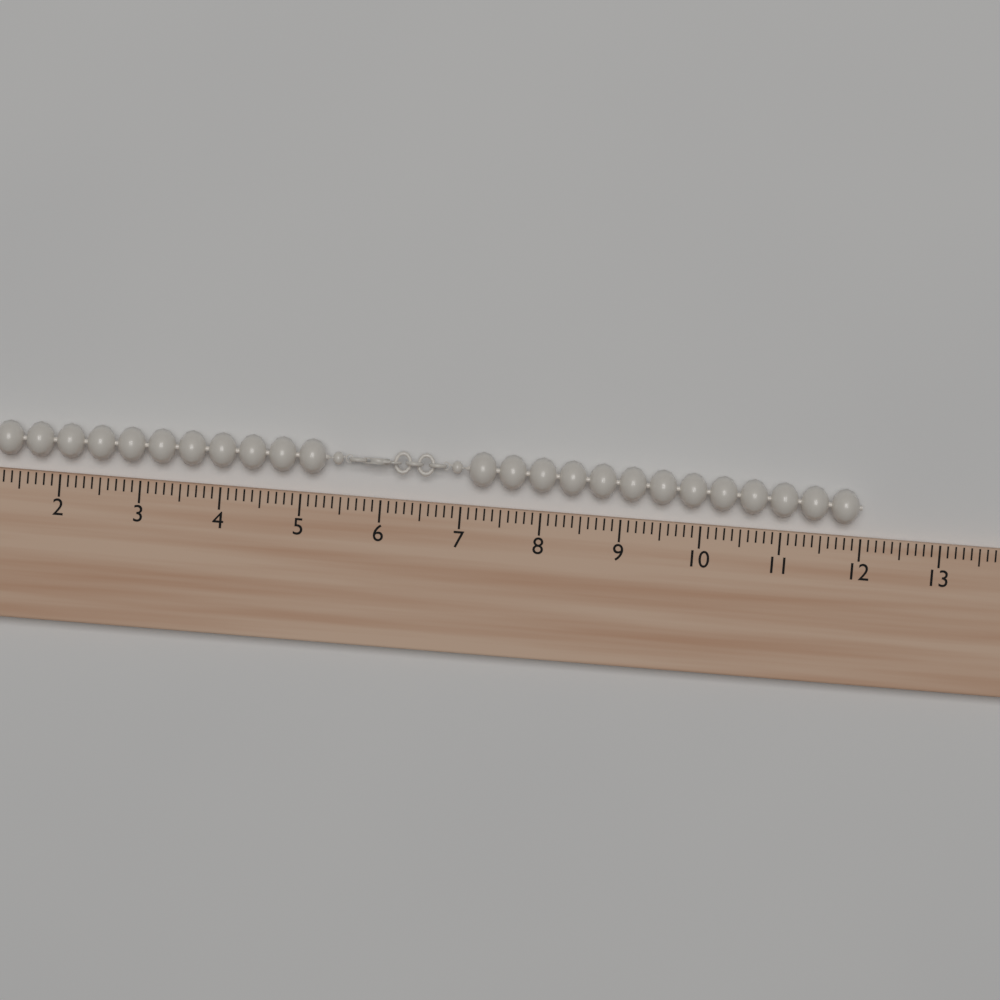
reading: 12.0 (no unit)
